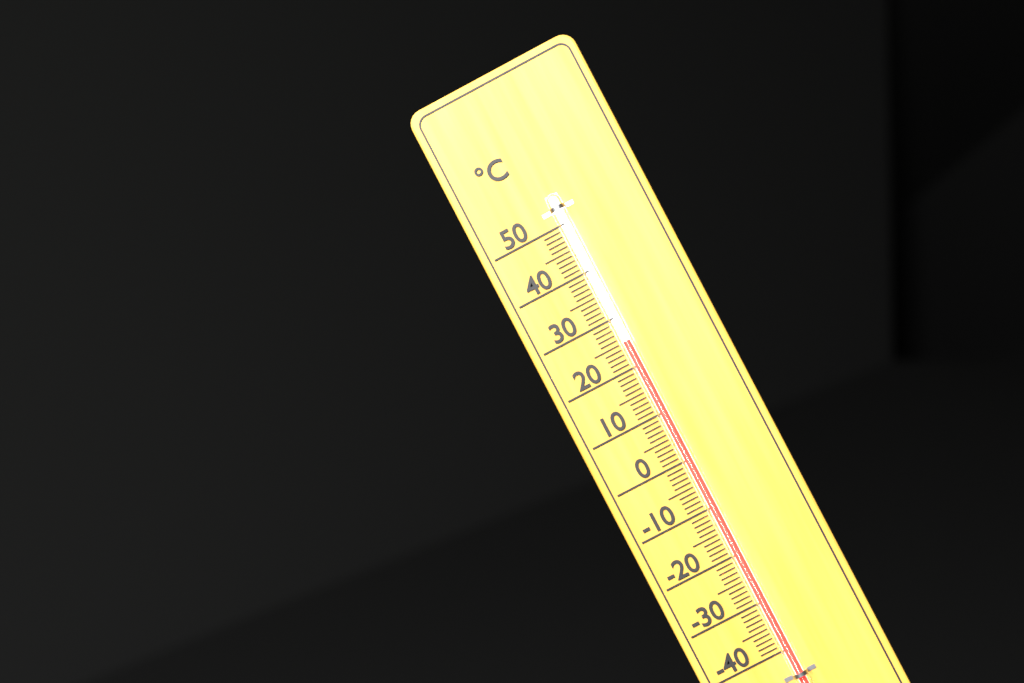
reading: 25 °C
